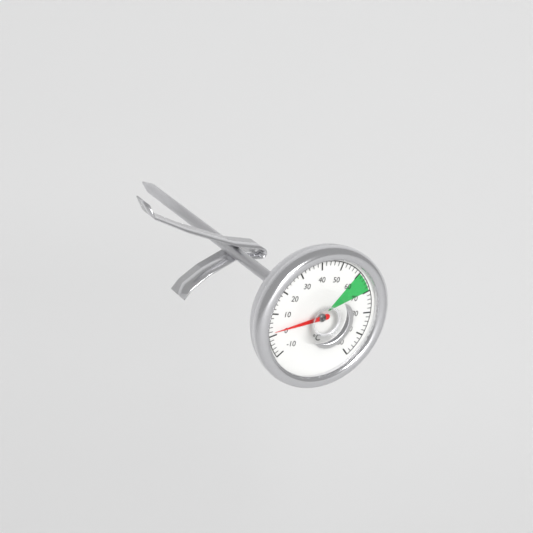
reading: 2 °C
